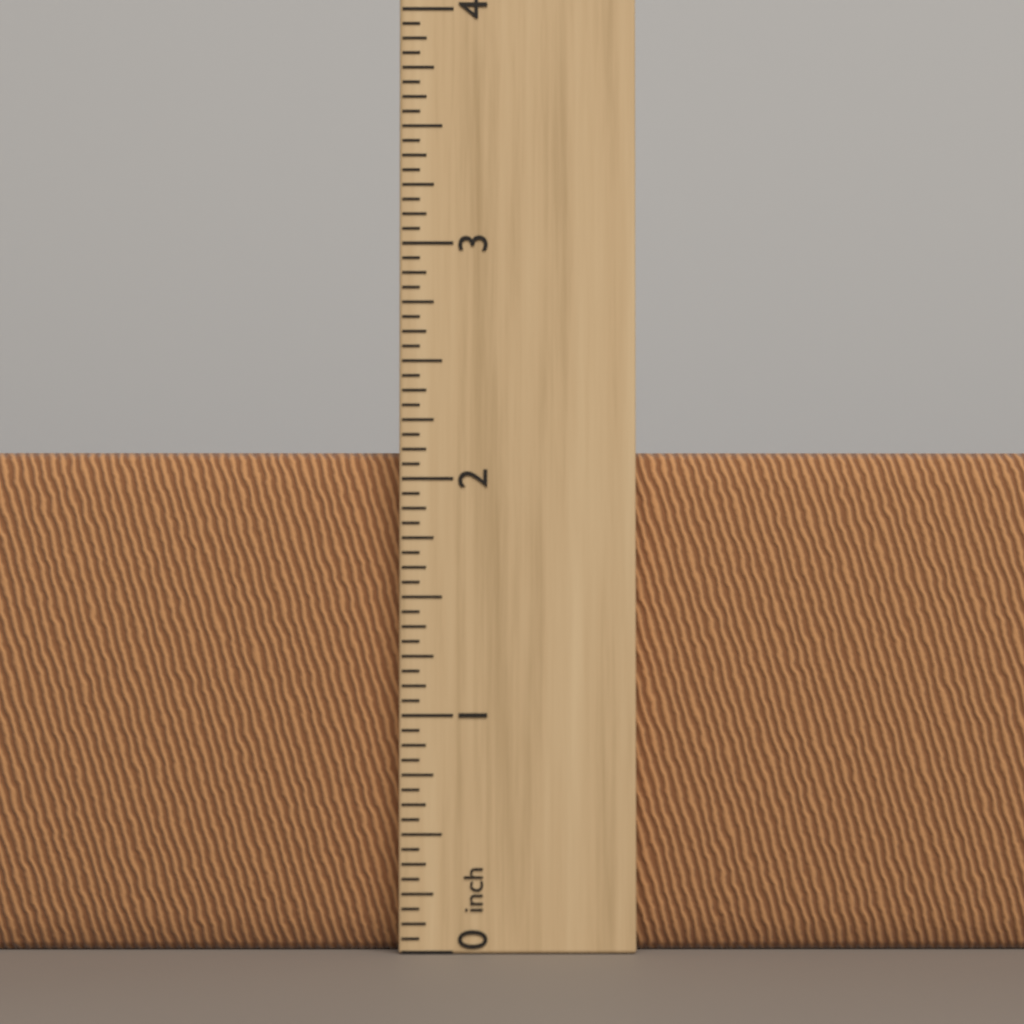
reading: 2.1250 inch
